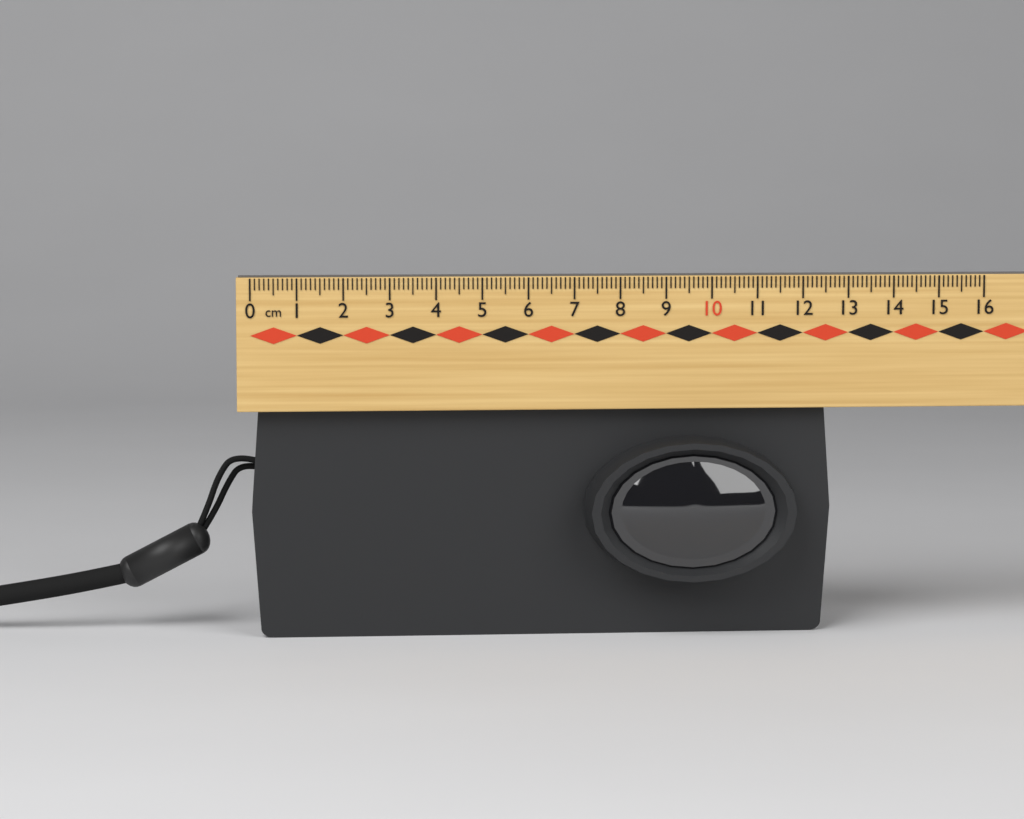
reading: 12.7 cm
